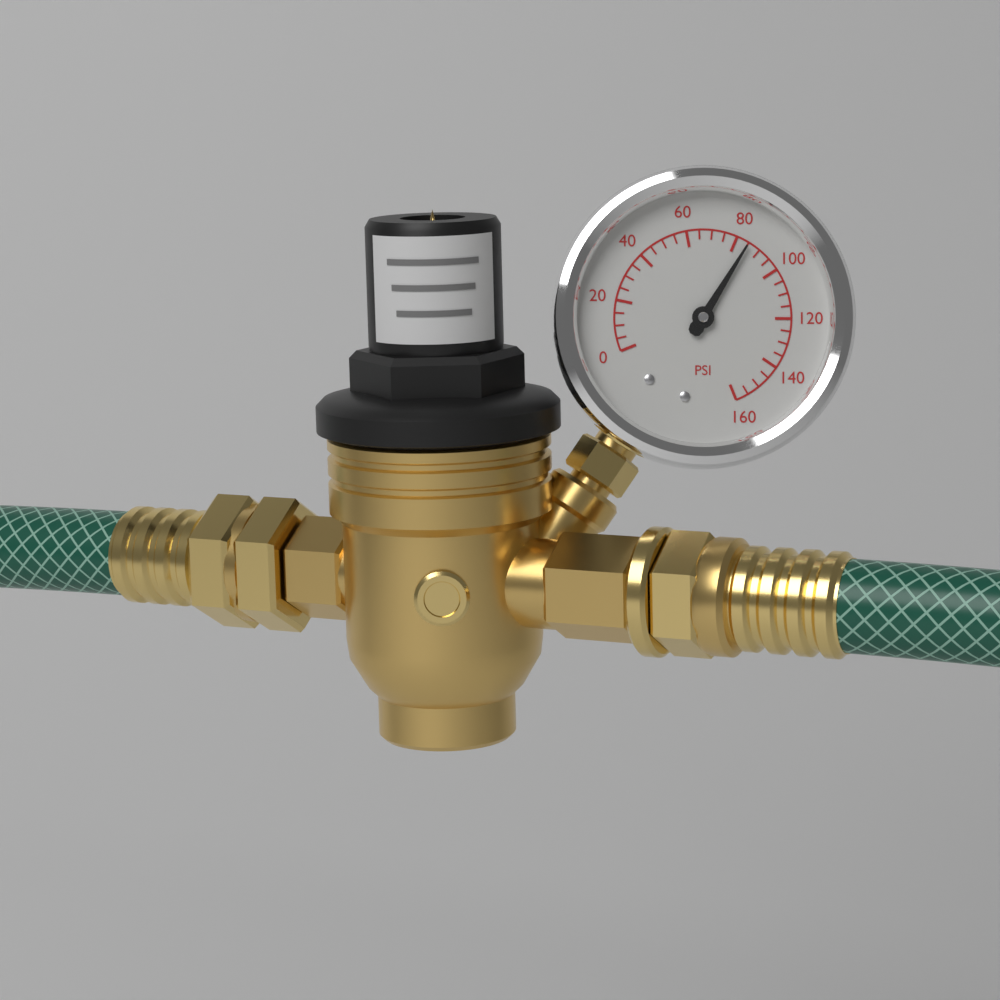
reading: 85 psi
